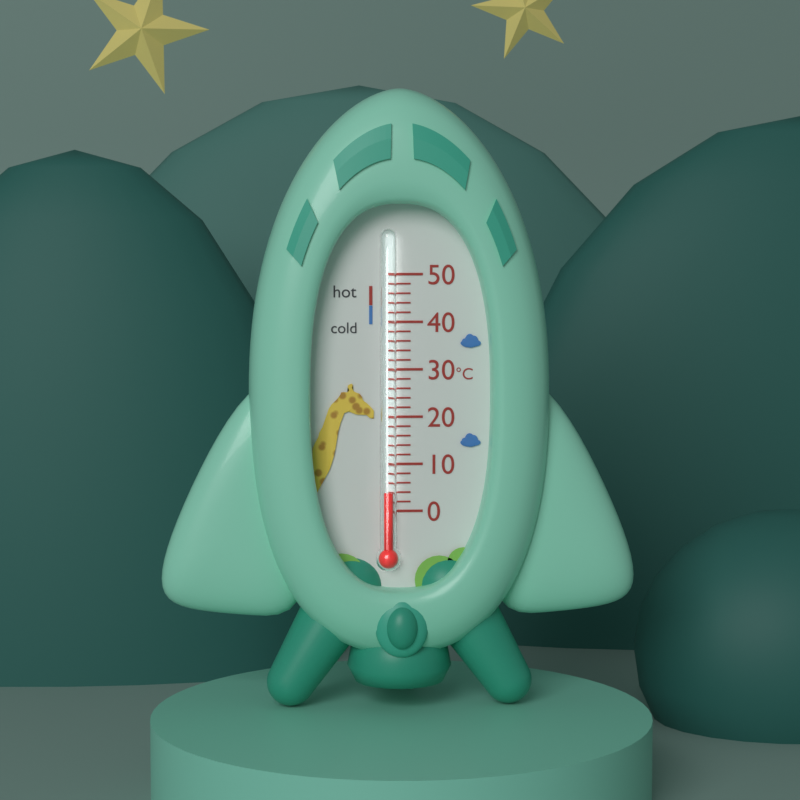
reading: 4 °C
